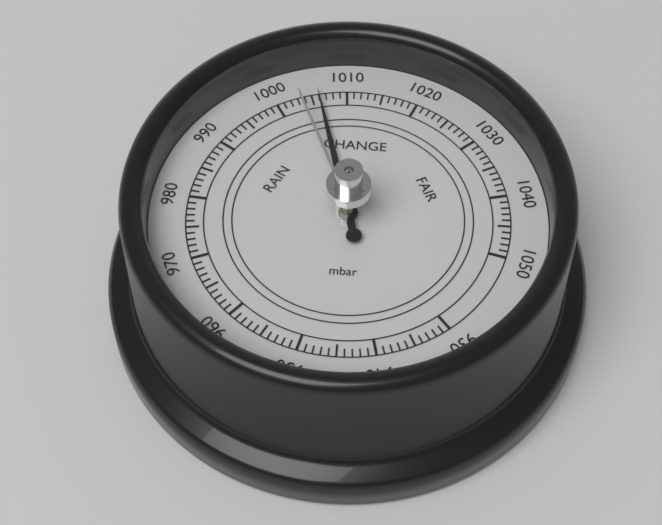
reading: 1006 mbar
